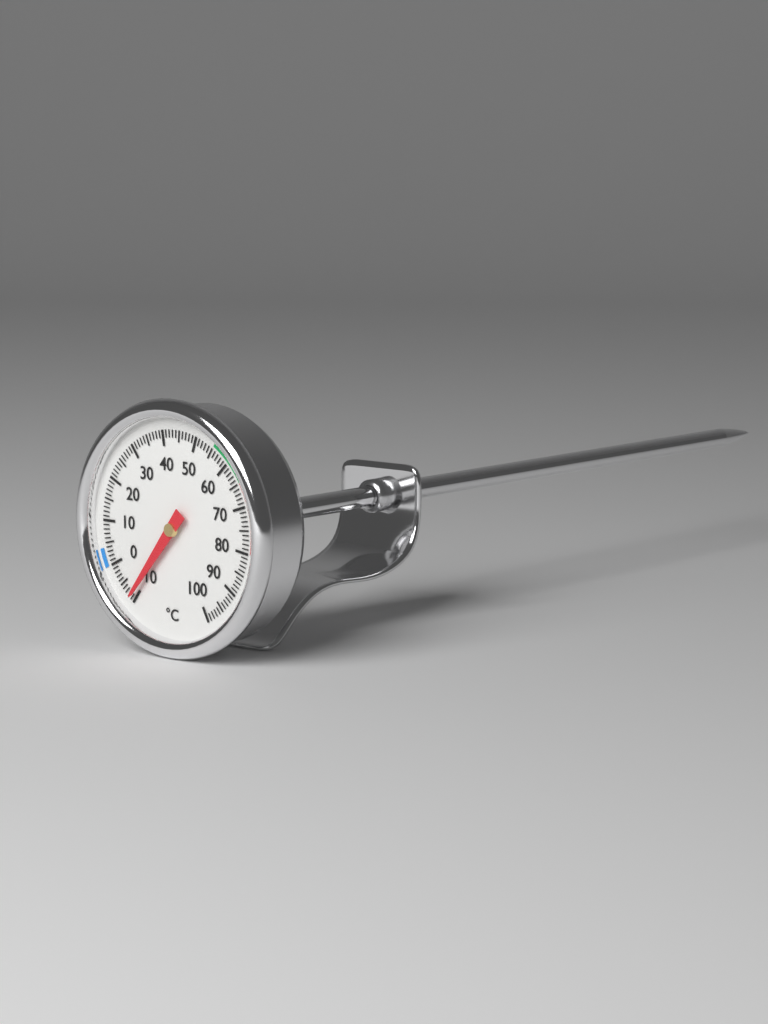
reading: -9 °C
